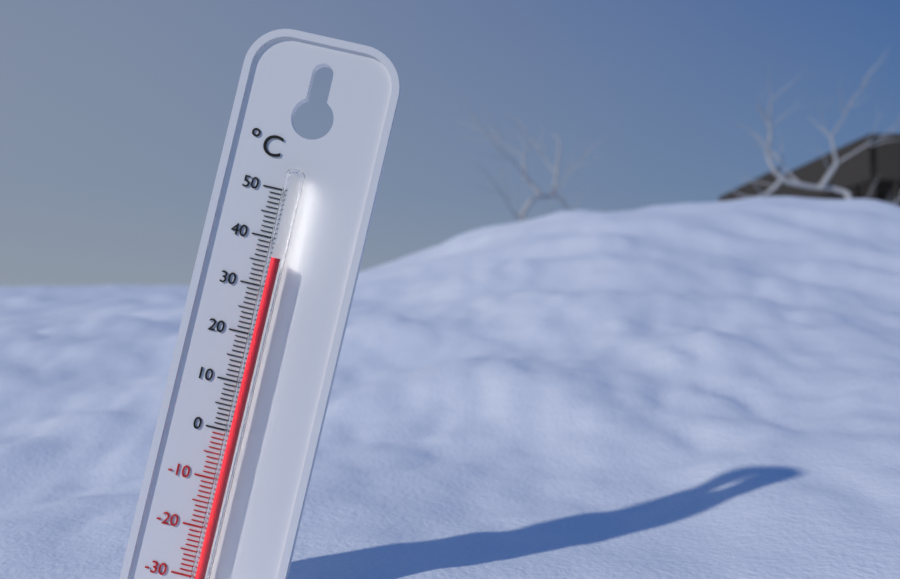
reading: 36 °C
